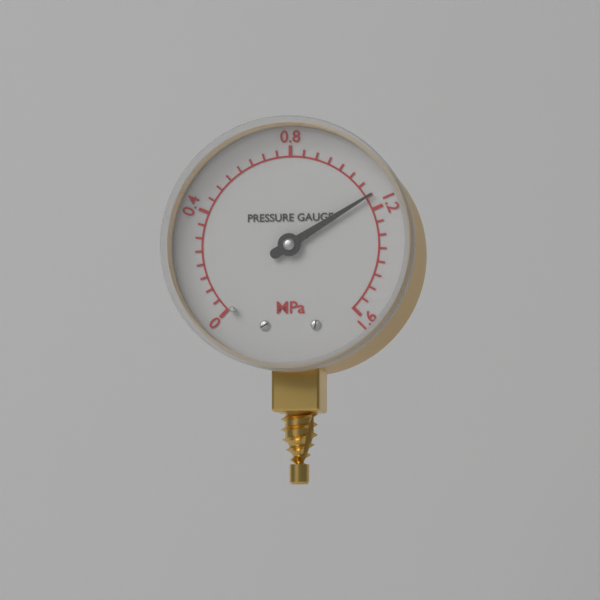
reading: 1.15 MPa
